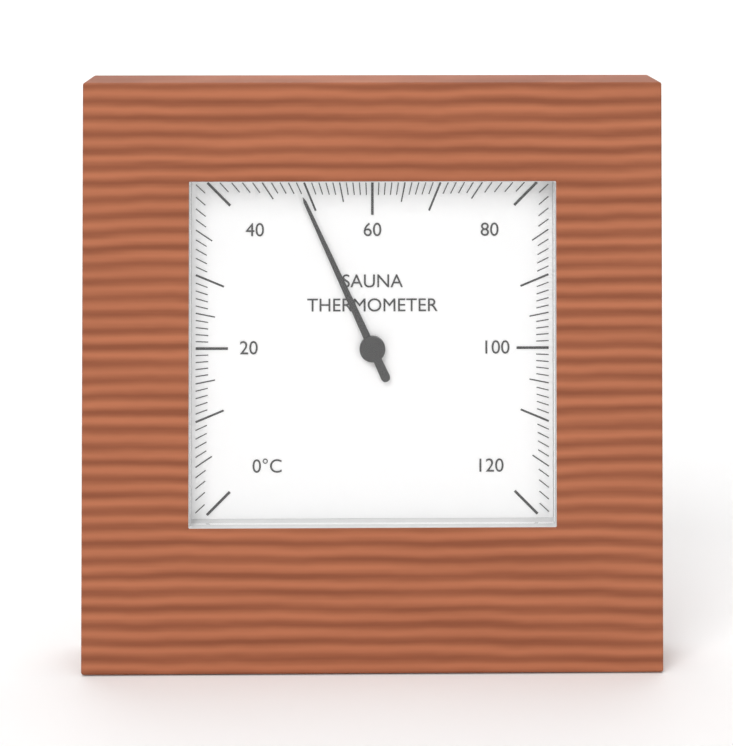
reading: 49 °C
